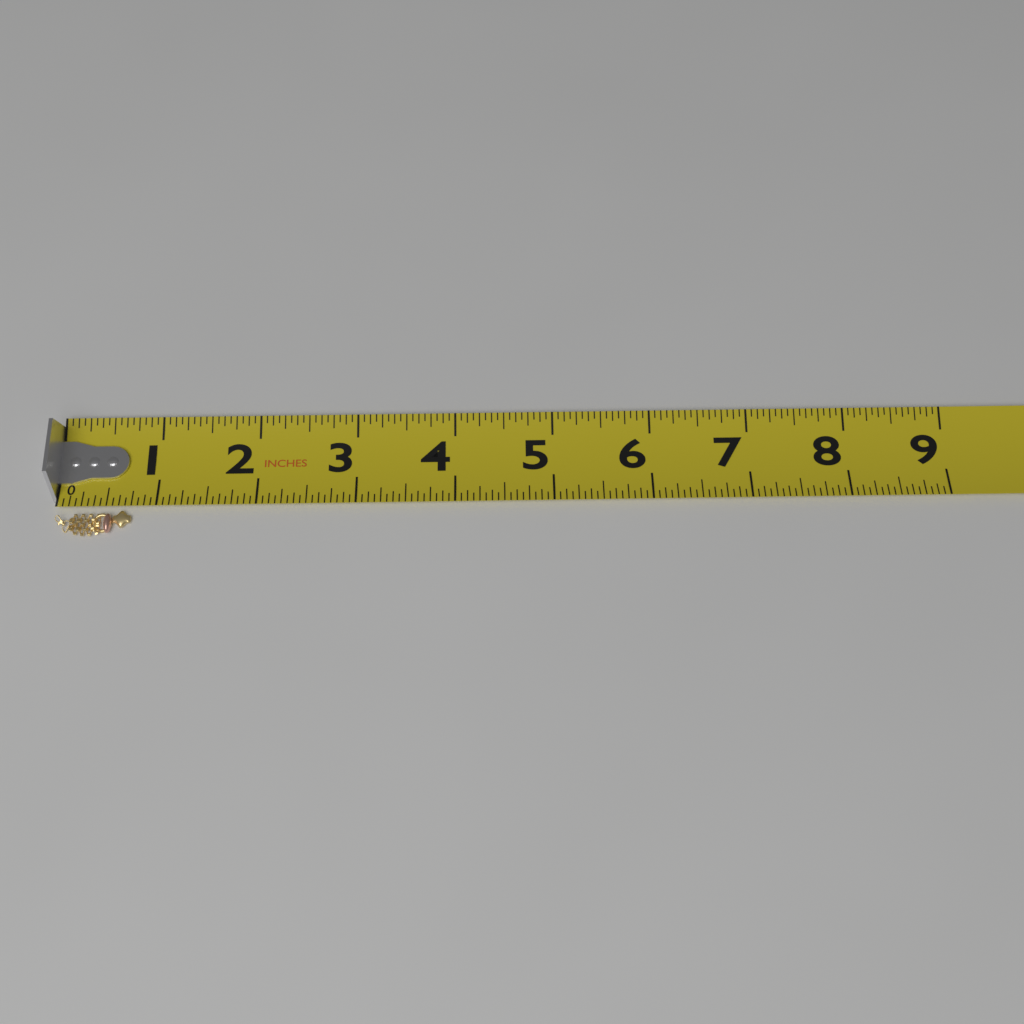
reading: 0.7500 in
